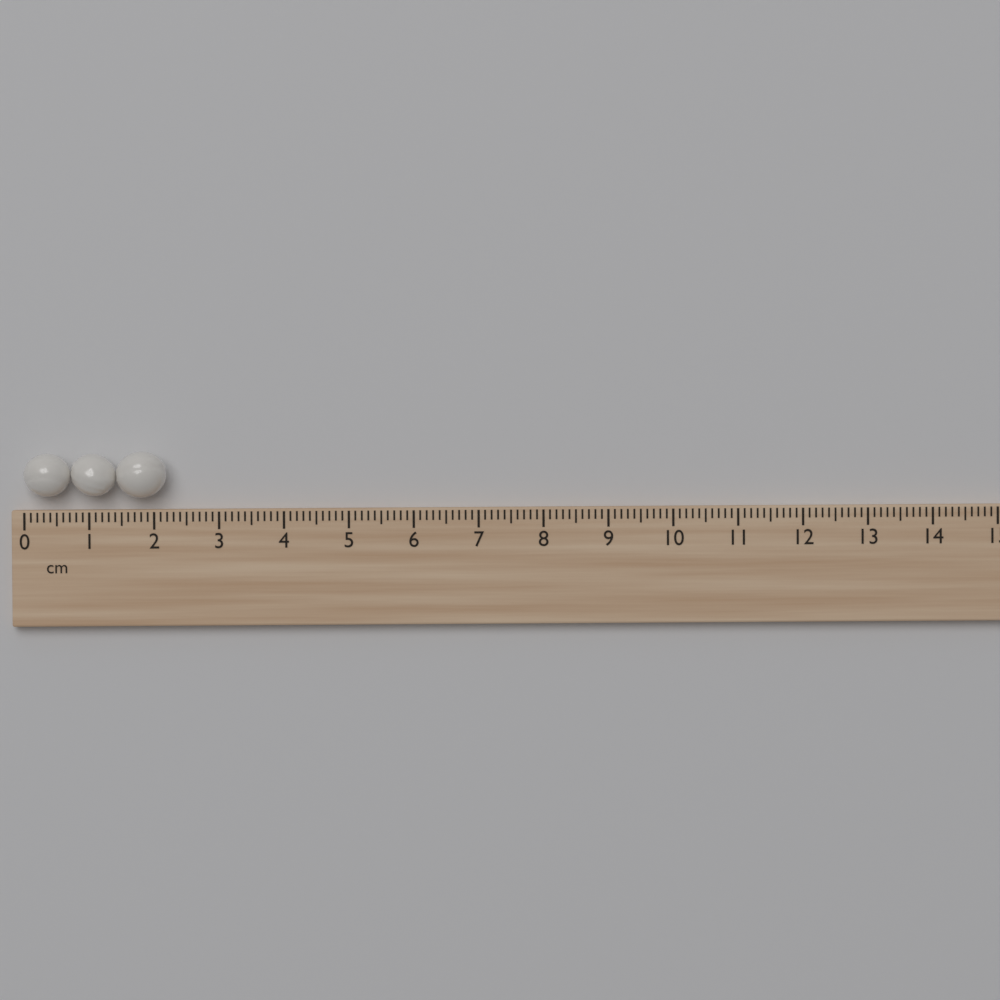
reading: 2.2 cm
